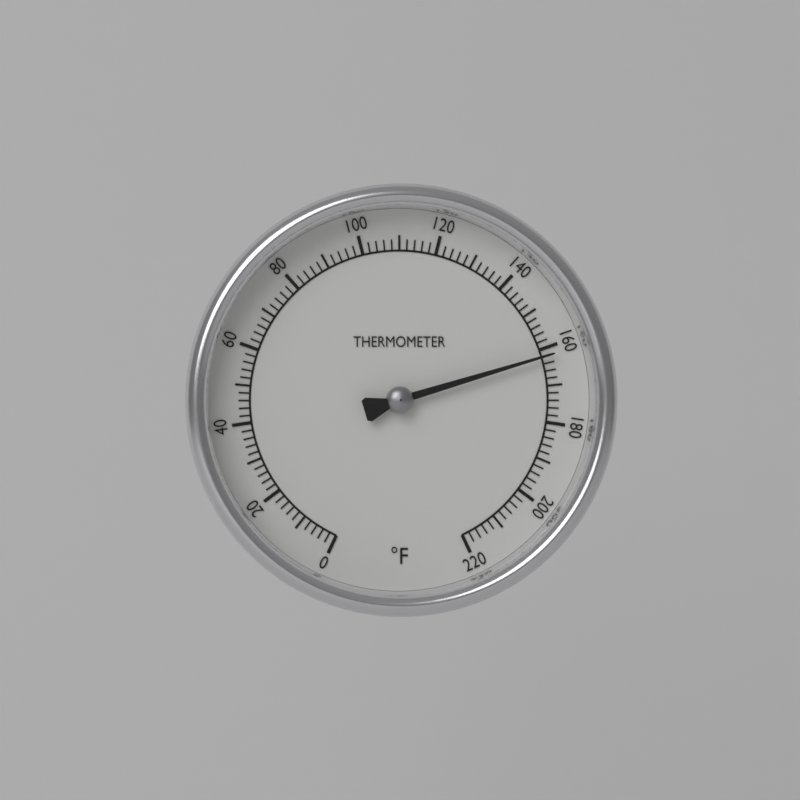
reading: 162 °F
